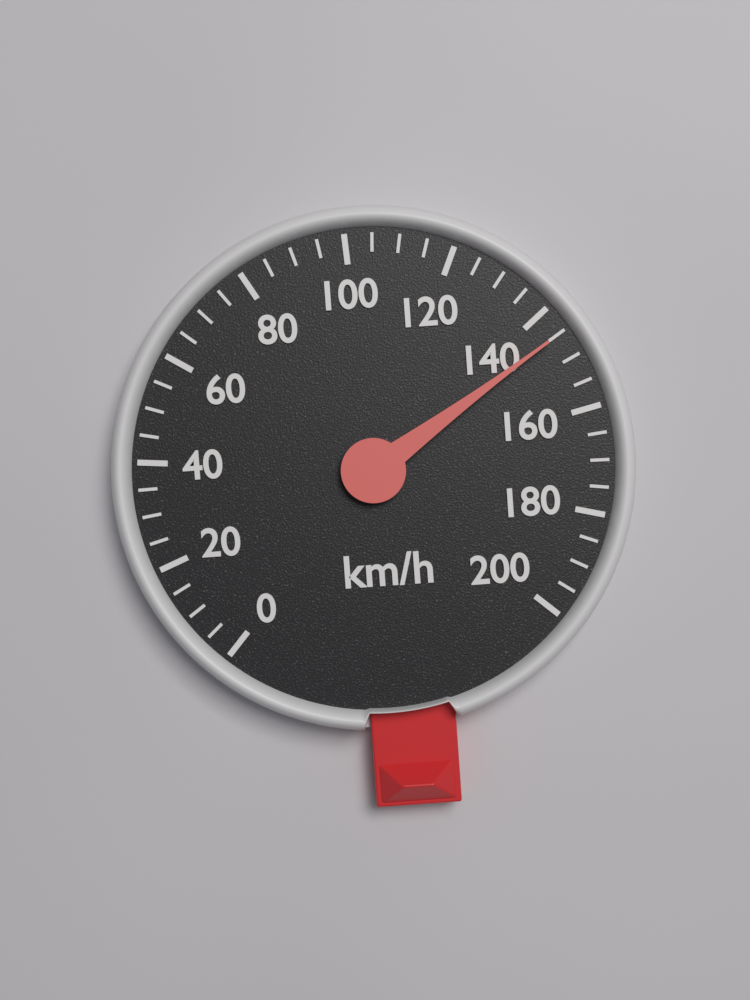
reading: 145 km/h
